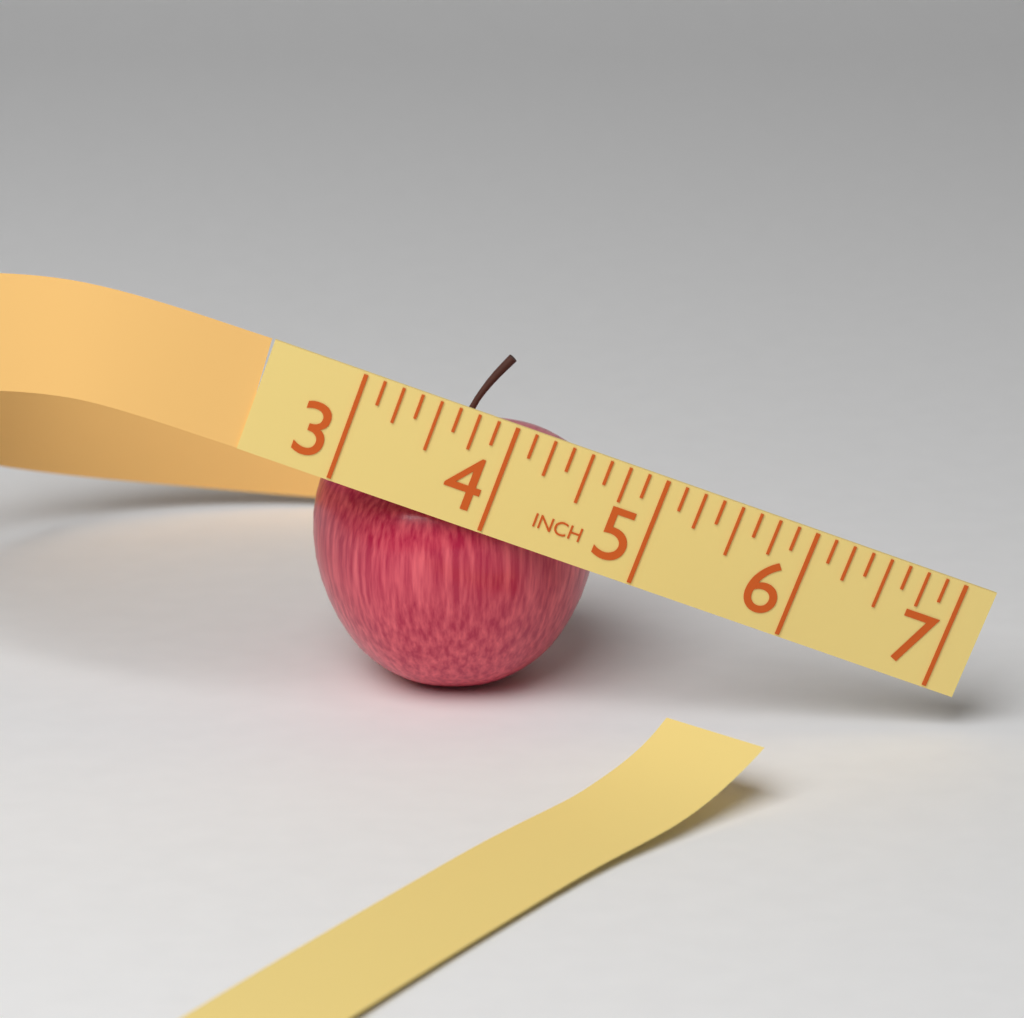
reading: 4.875 in
